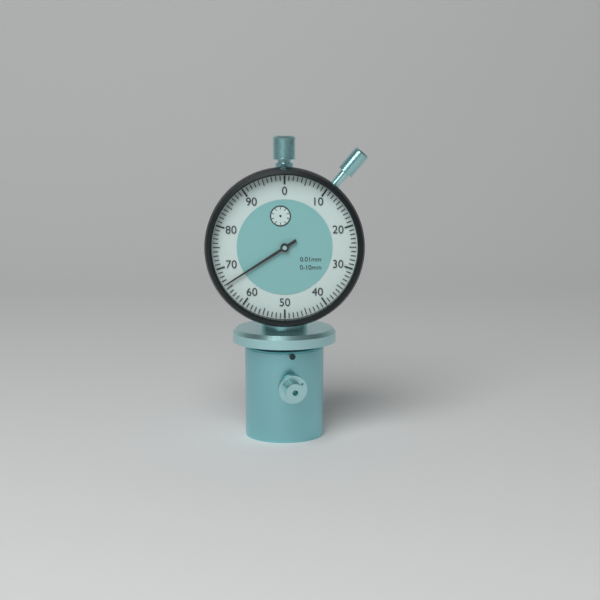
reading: 0.66 mm
